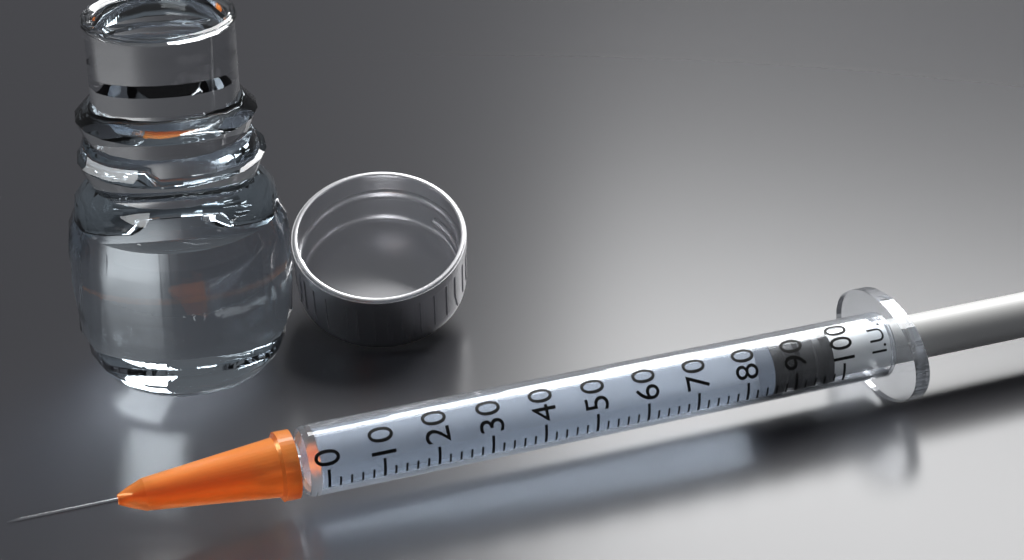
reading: 86 I.U.
